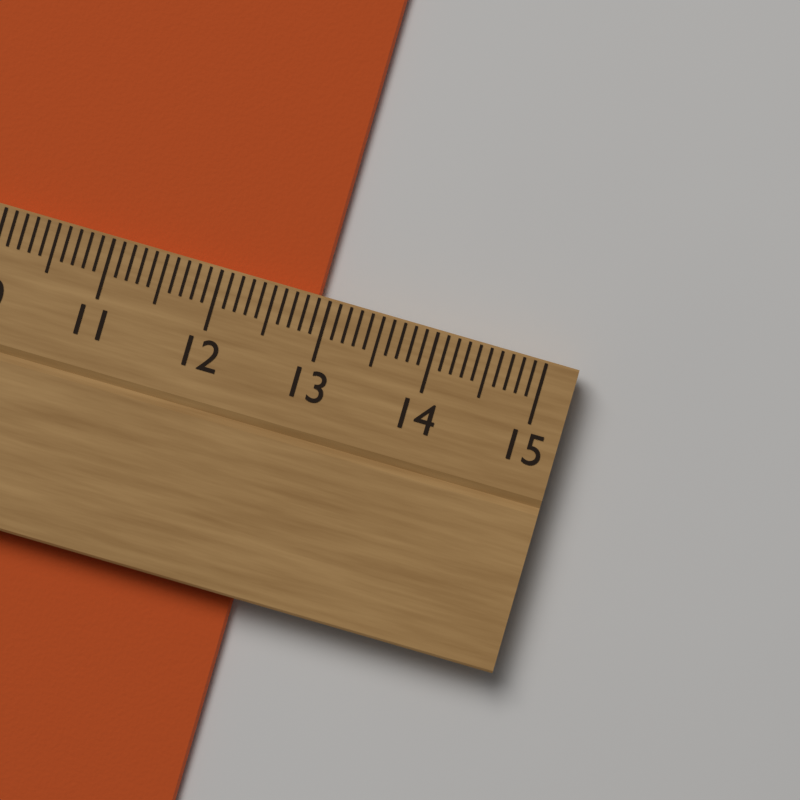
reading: 12.9 cm
